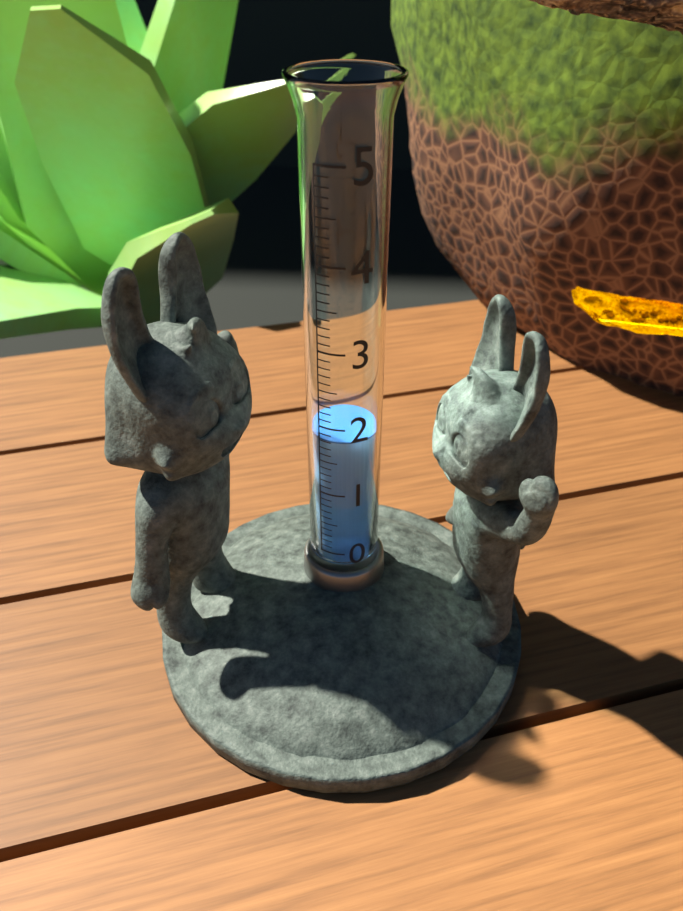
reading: 1.8 (no unit)
